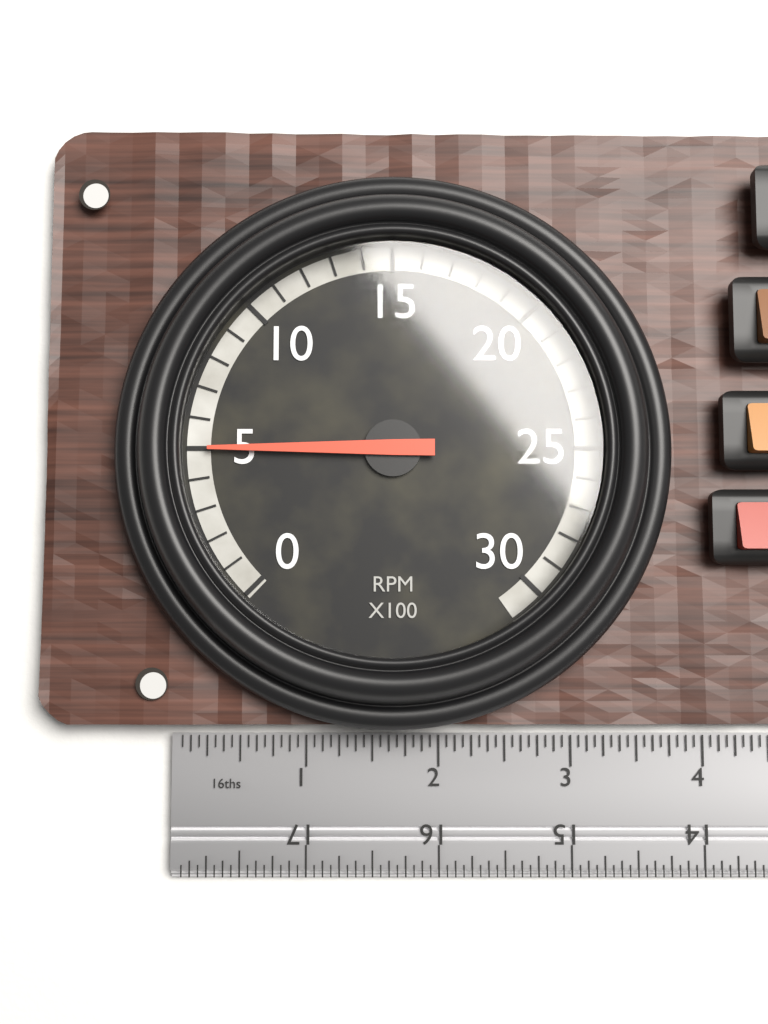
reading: 500 RPM
